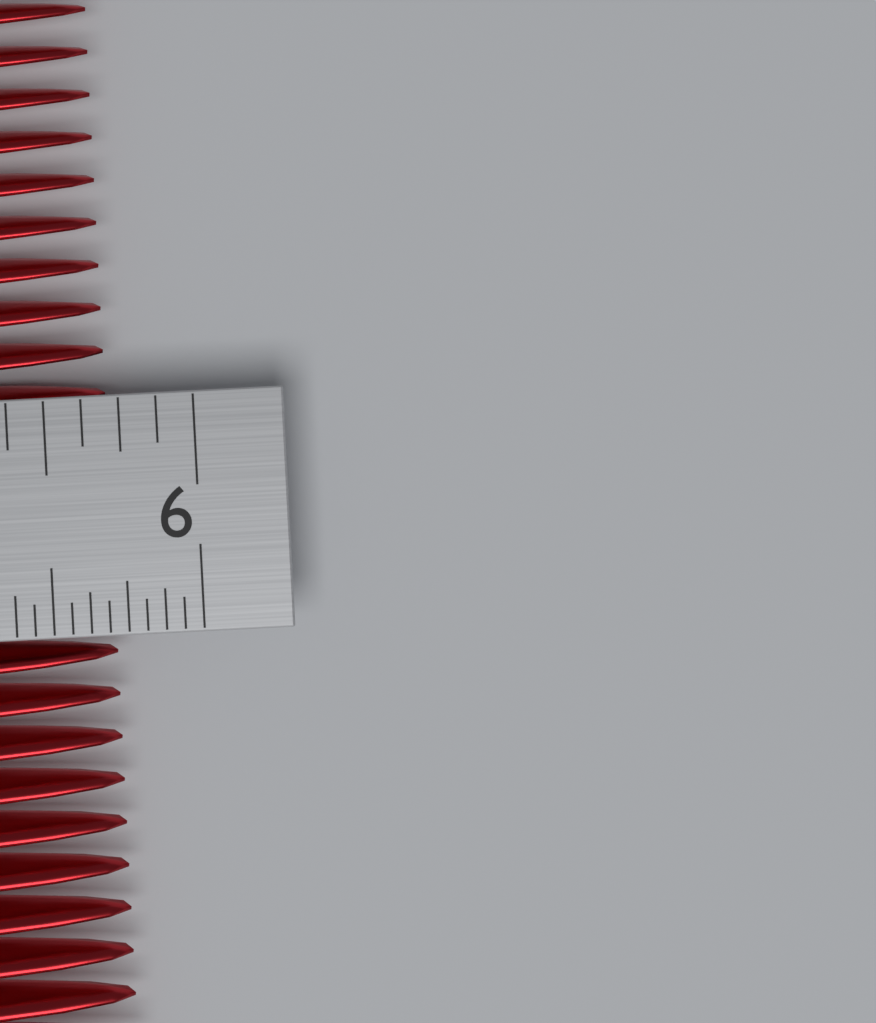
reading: 5.6875 in
